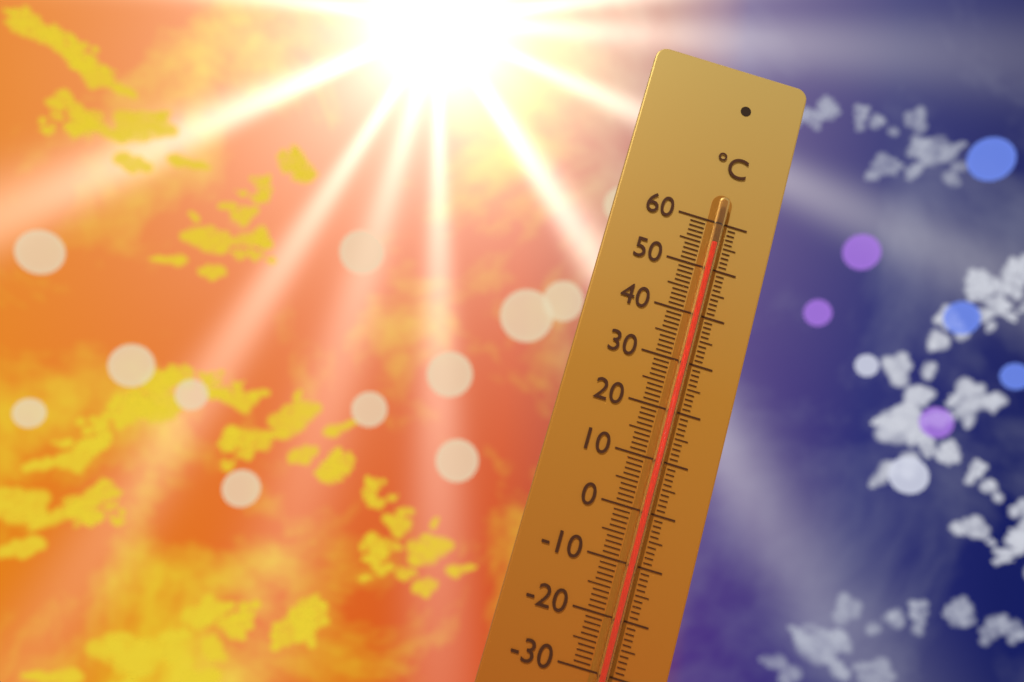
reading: 55 °C
